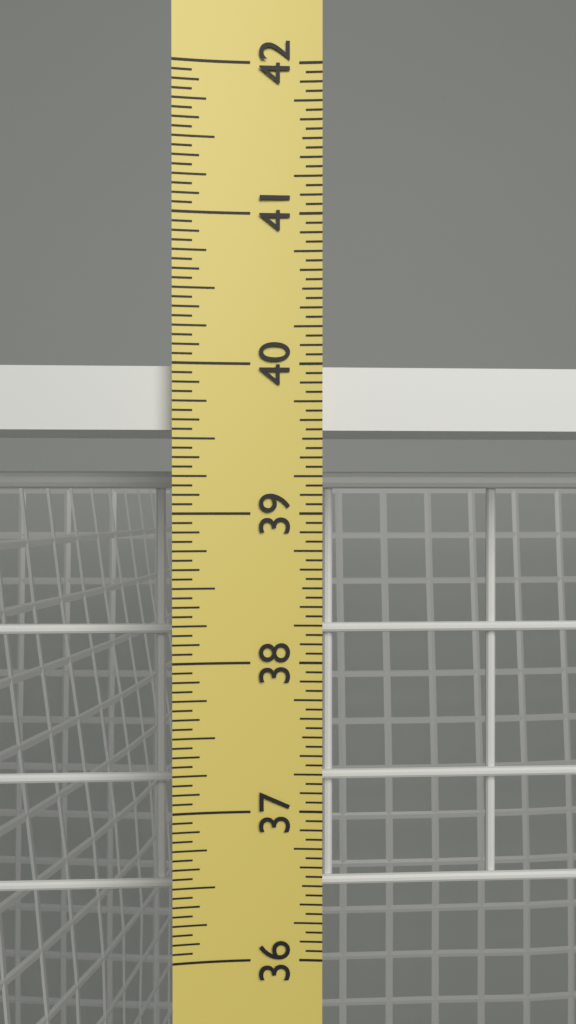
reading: 40.0000 in
